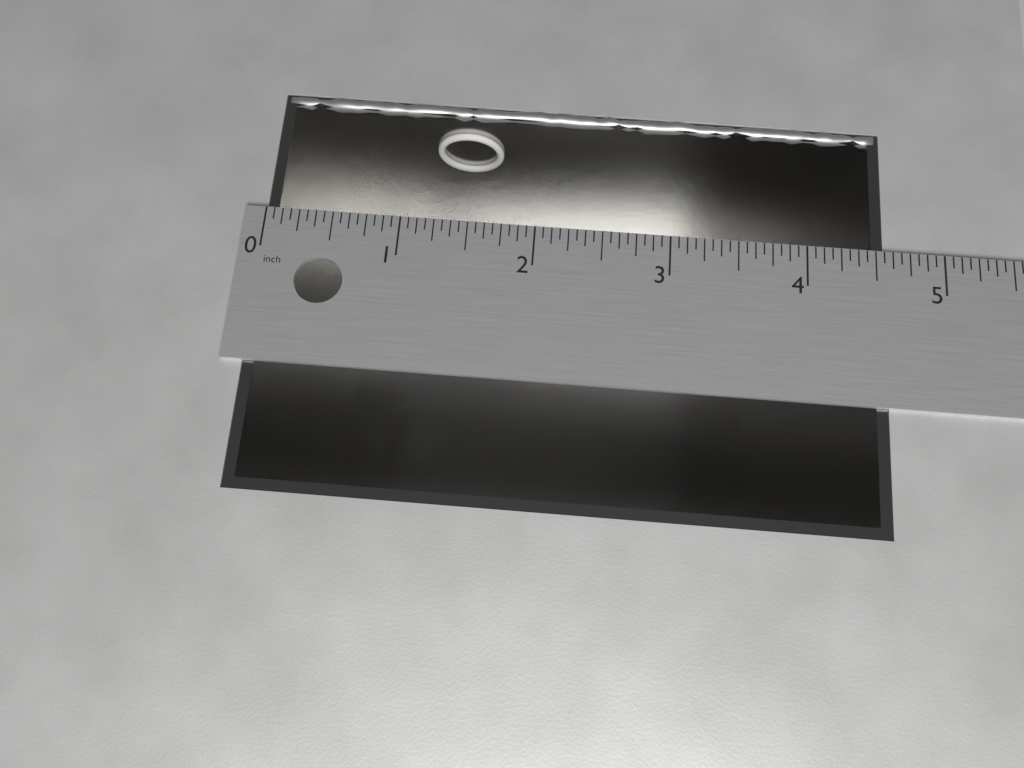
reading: 4.5625 in
